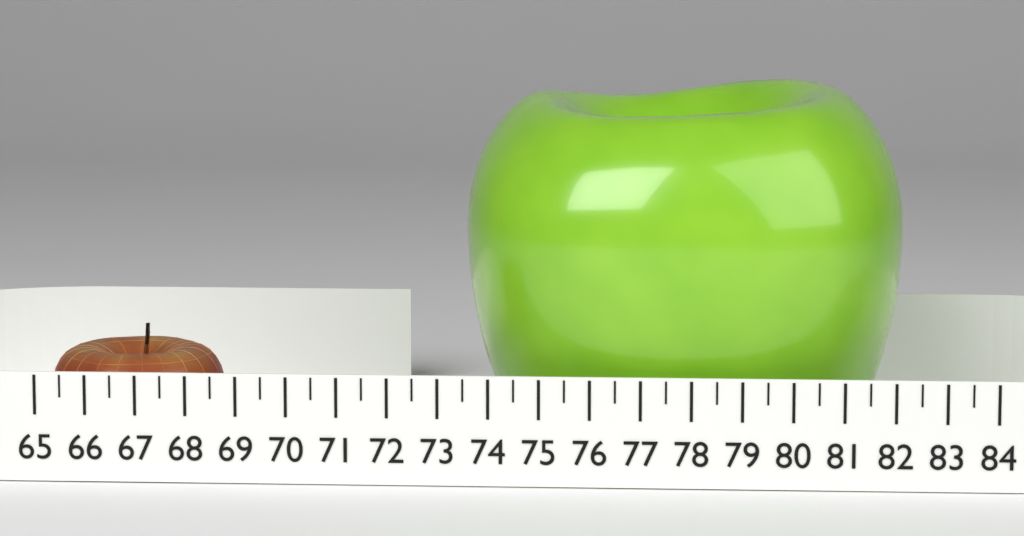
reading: 68.5 (no unit)
